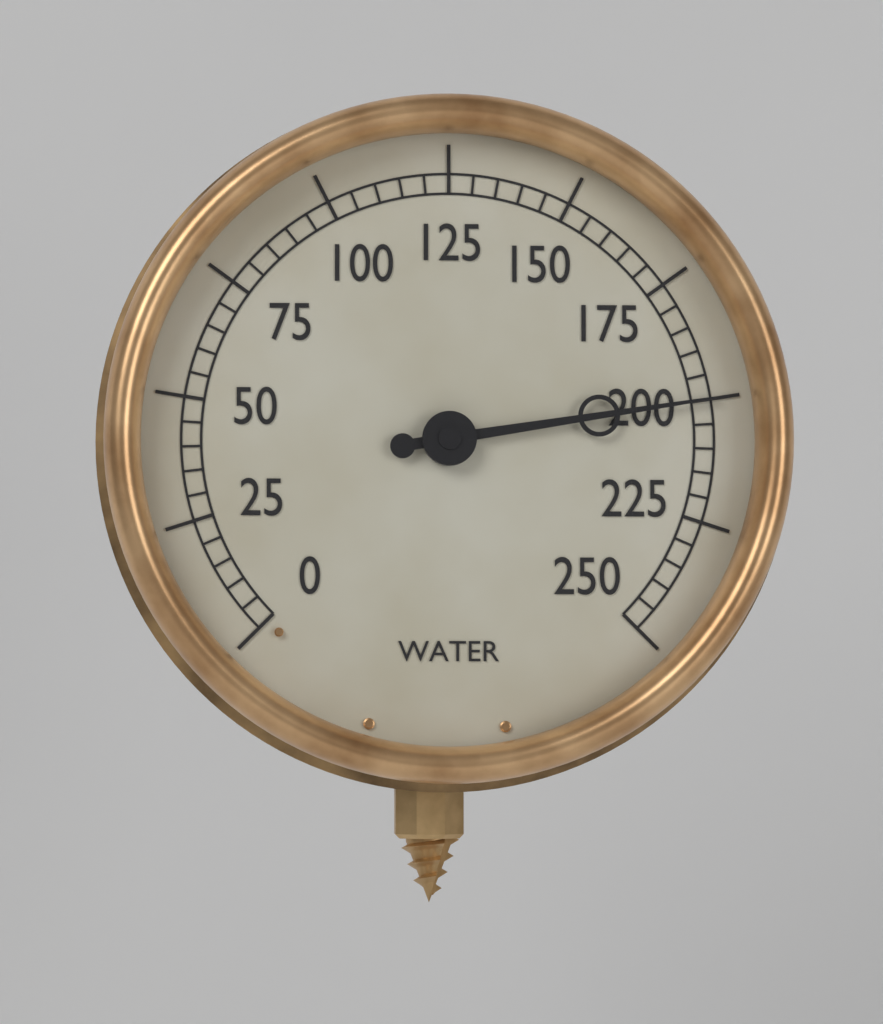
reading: 200 (no unit)
